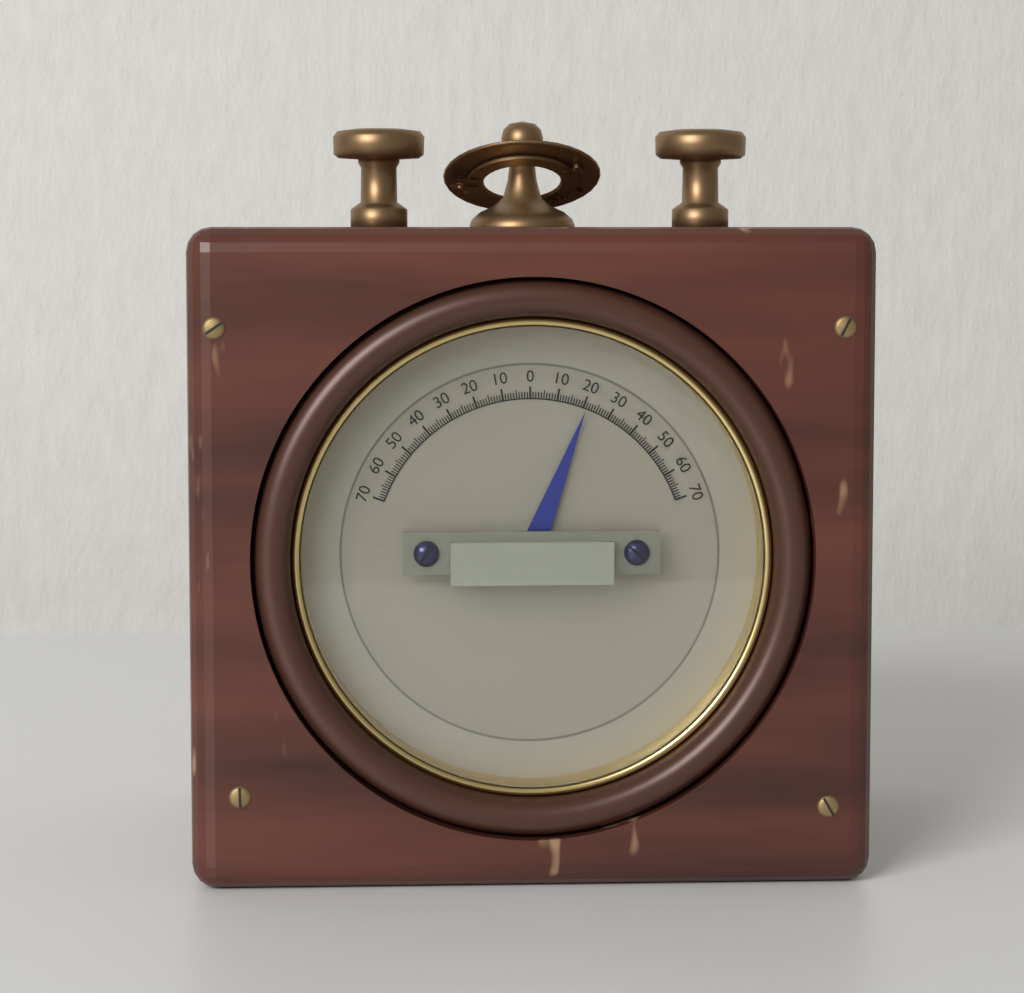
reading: 21 (no unit)
